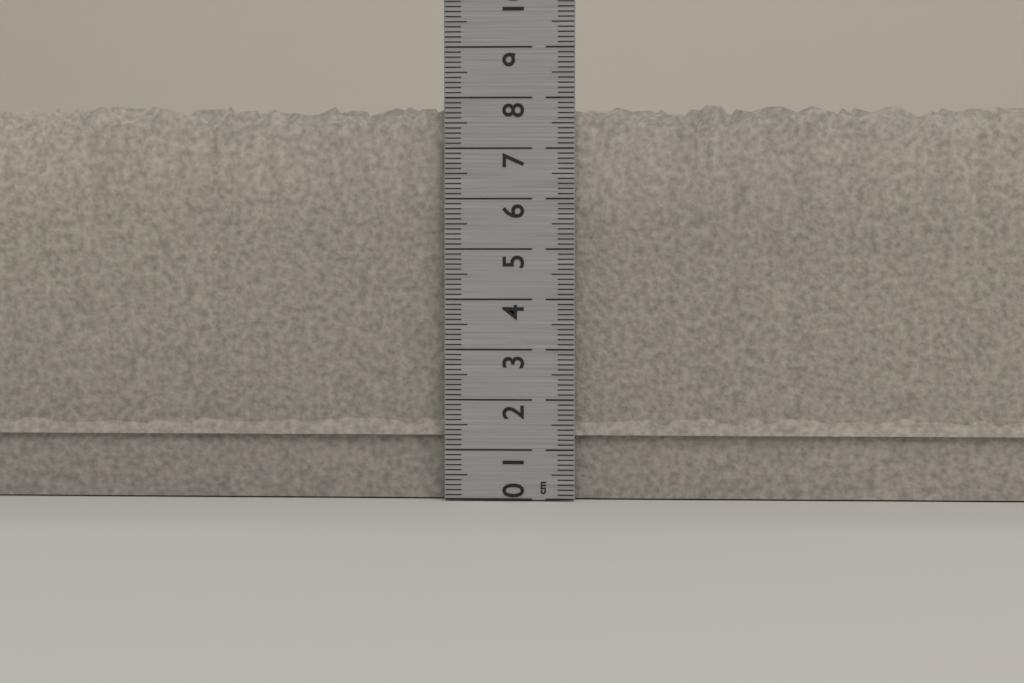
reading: 8.0 cm
